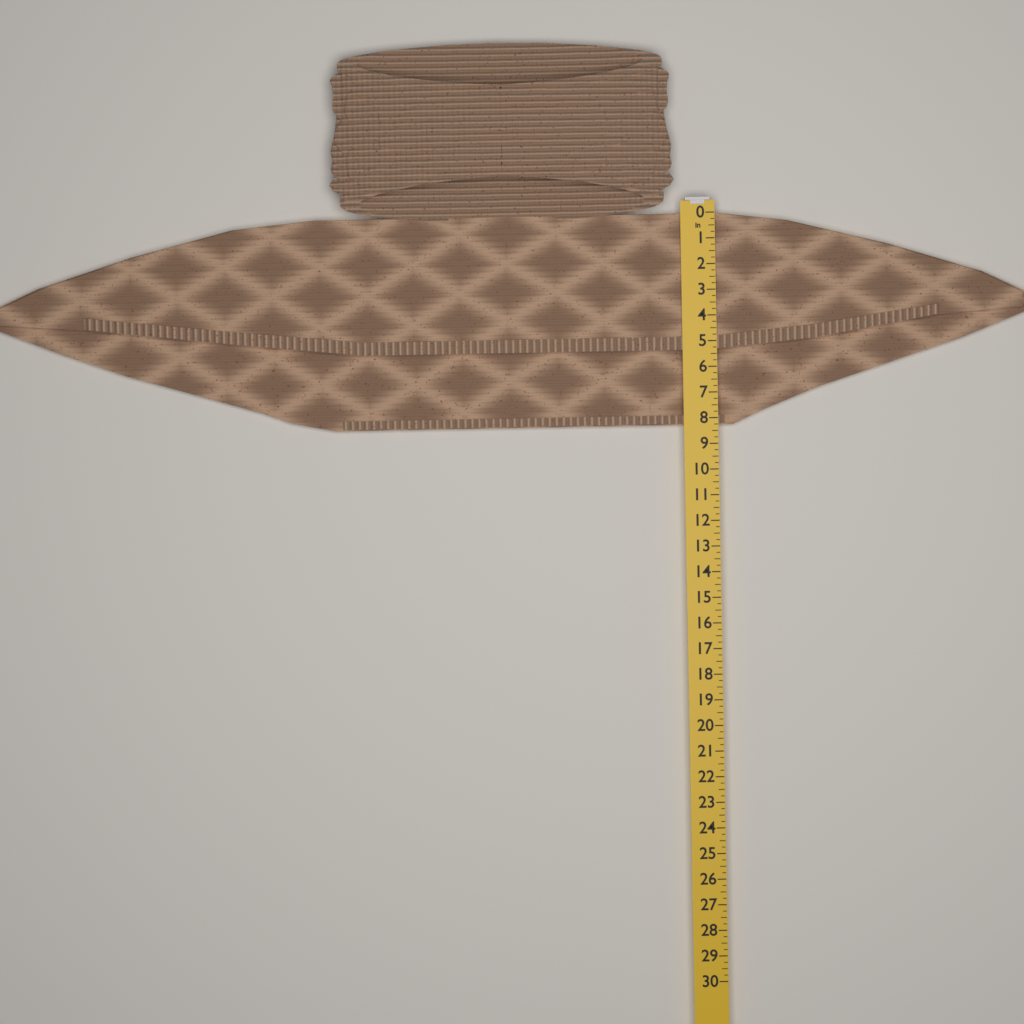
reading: 8.25 in
